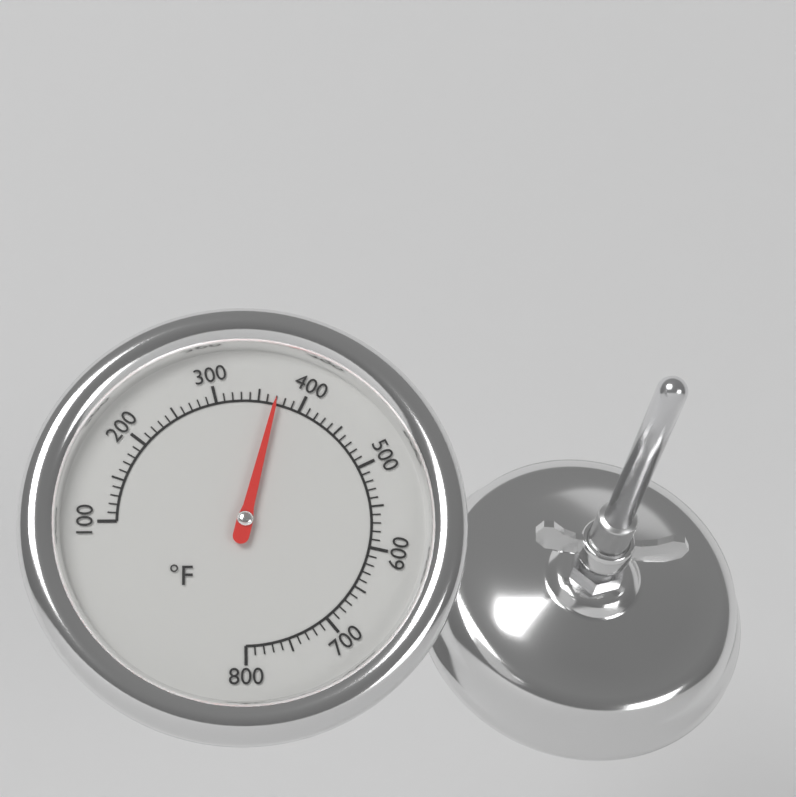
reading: 370 °F
